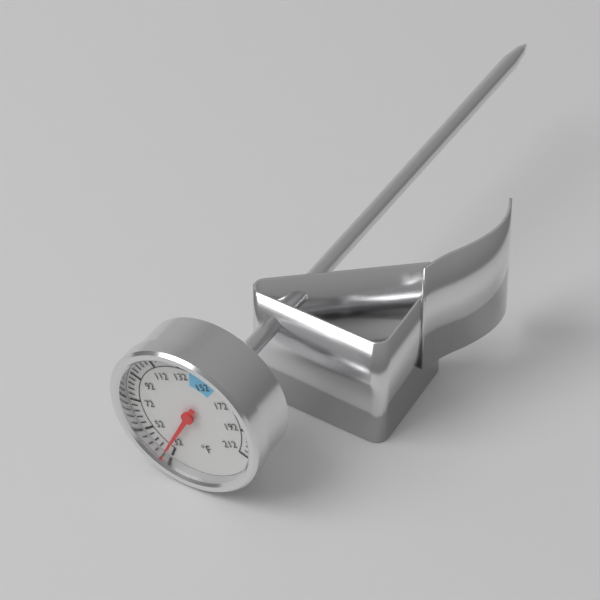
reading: 36 °F
